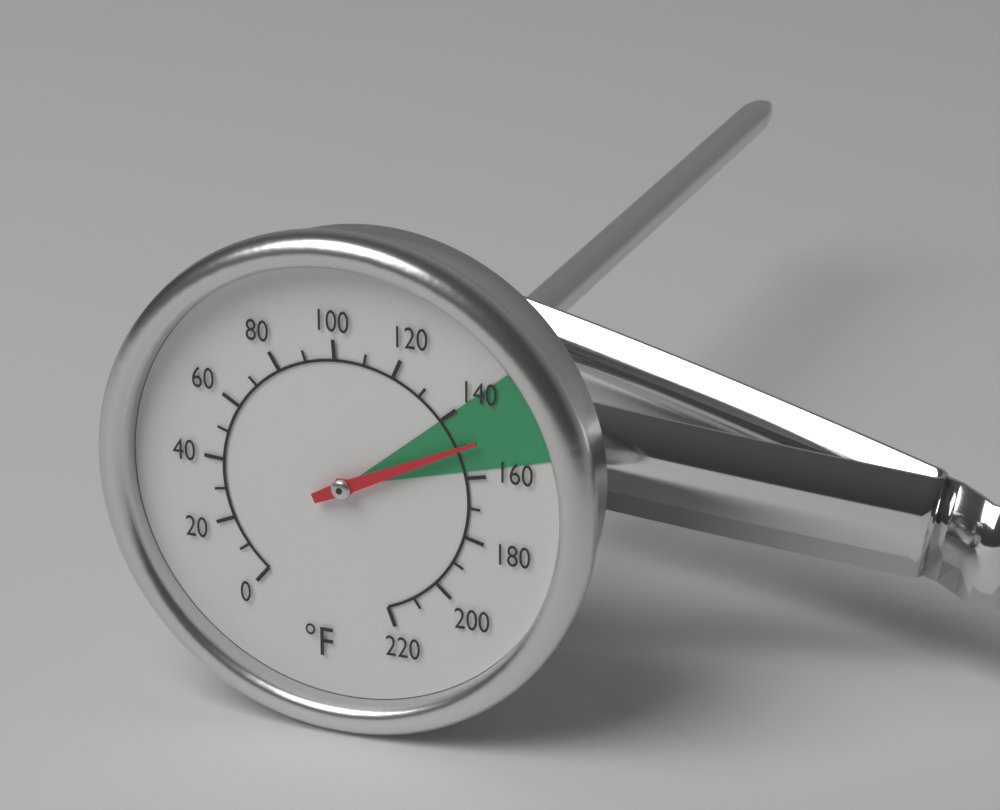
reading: 150 °F
